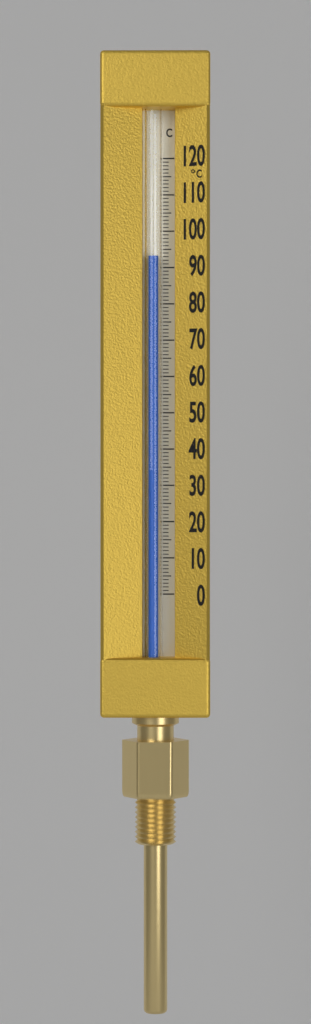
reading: 93 °C
